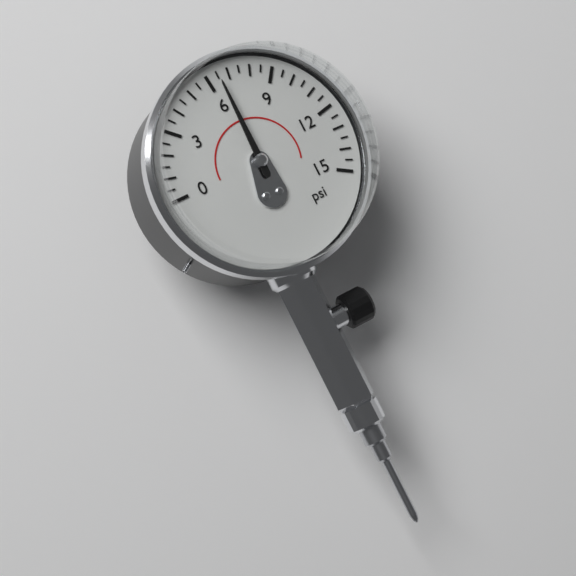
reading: 6.5 psi
